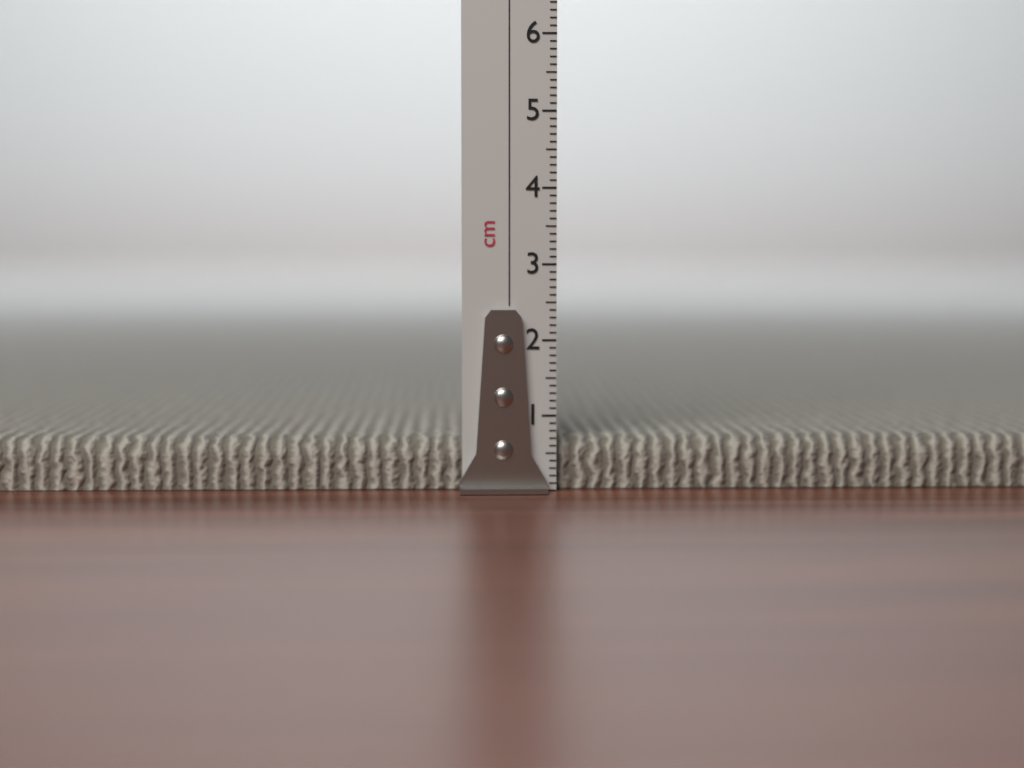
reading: 0.7 cm
